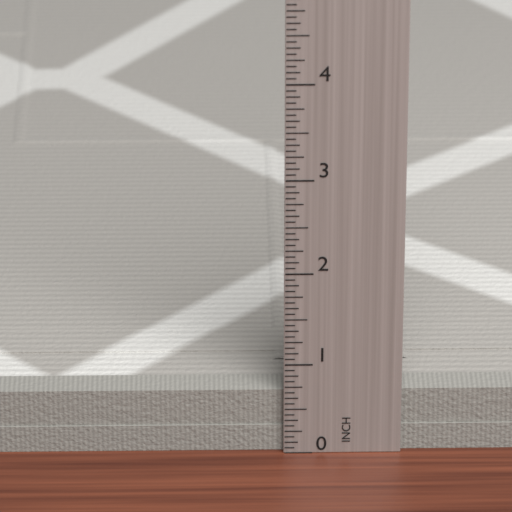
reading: 0.6875 in
